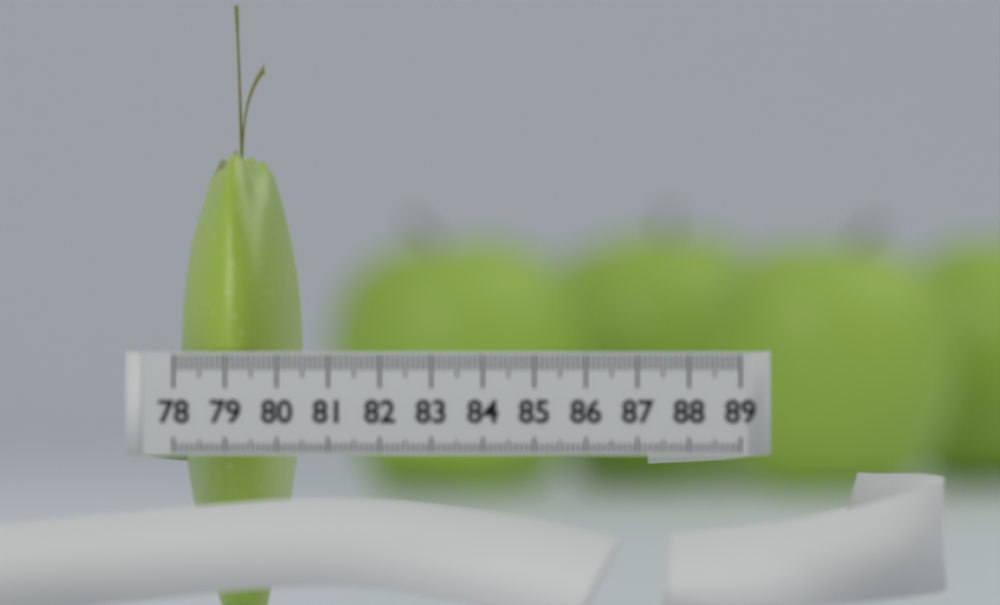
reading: 80.4 (no unit)
